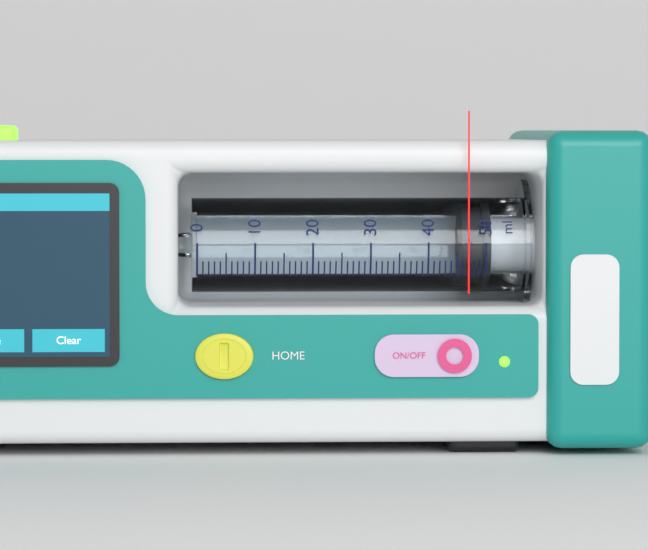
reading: 46 ml
